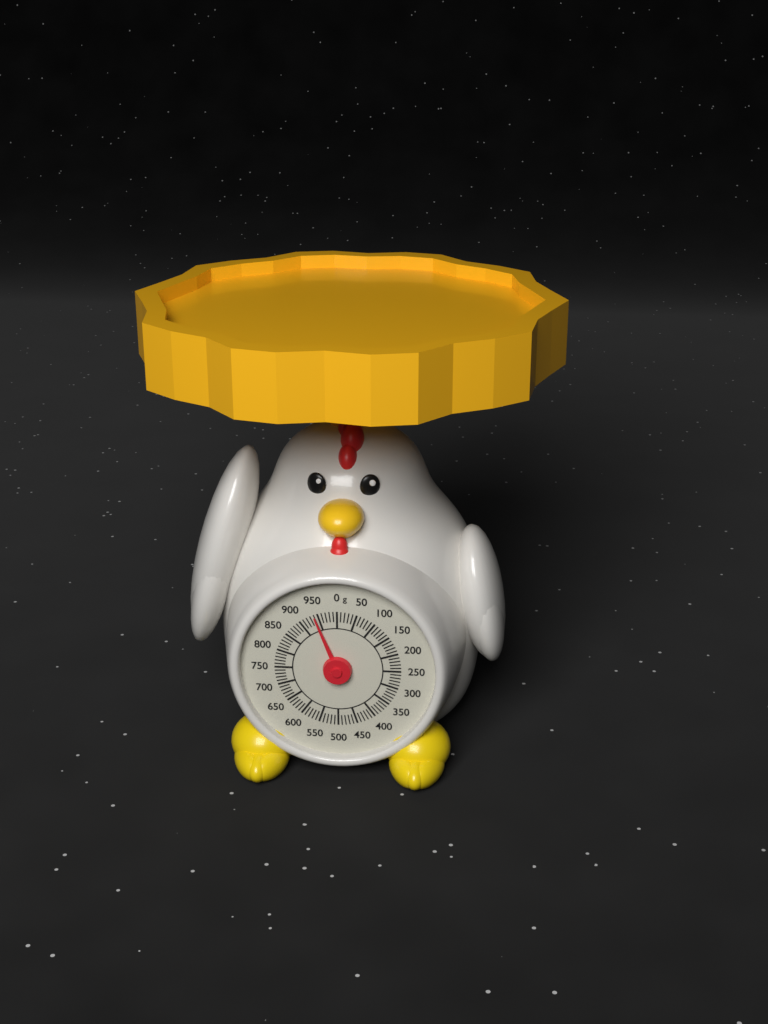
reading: 940 g
